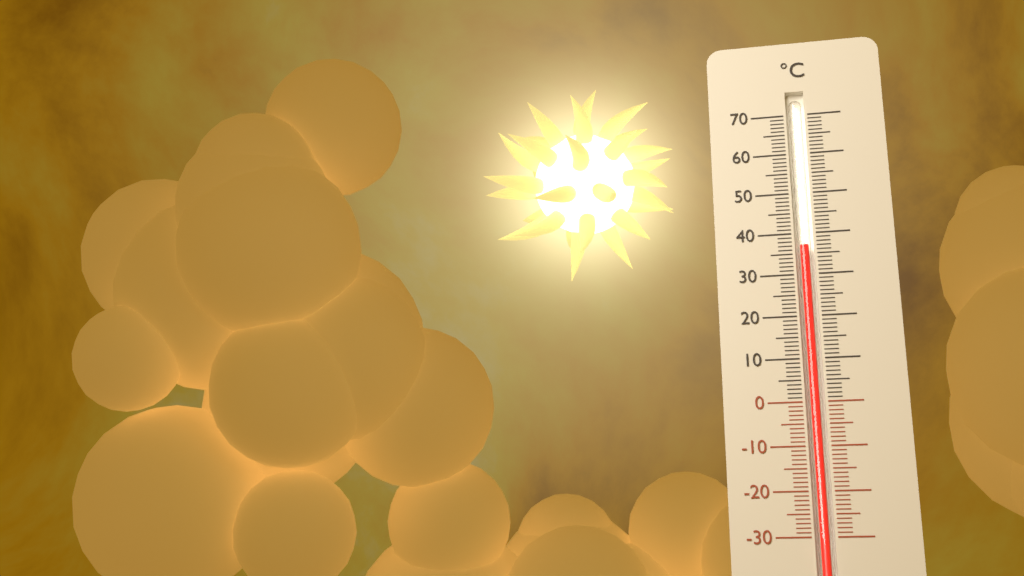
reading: 37 °C
